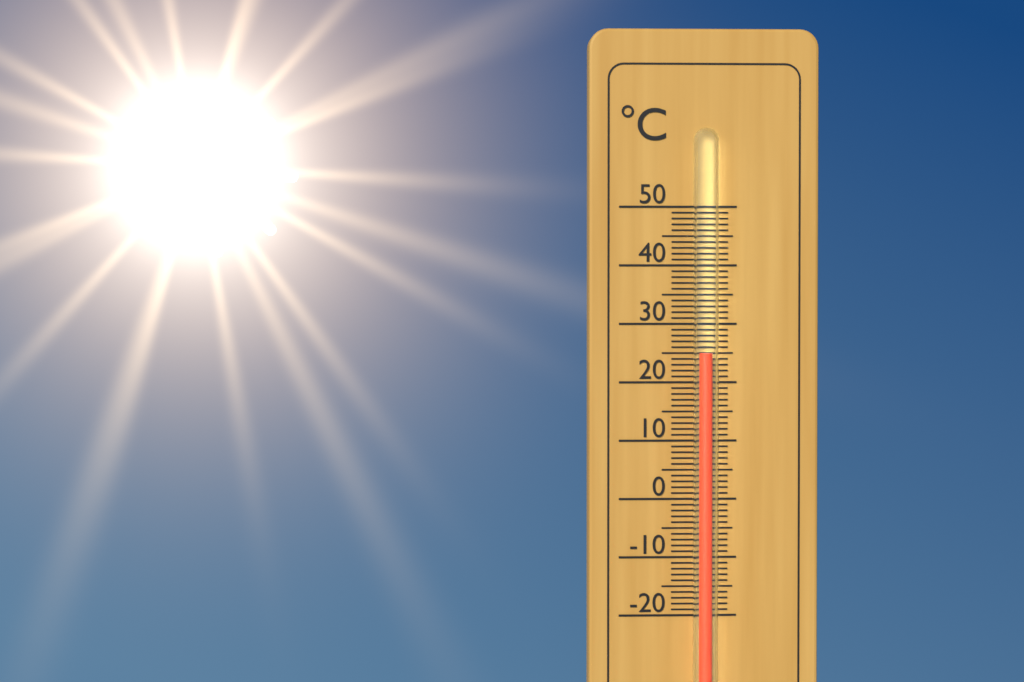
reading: 25 °C
